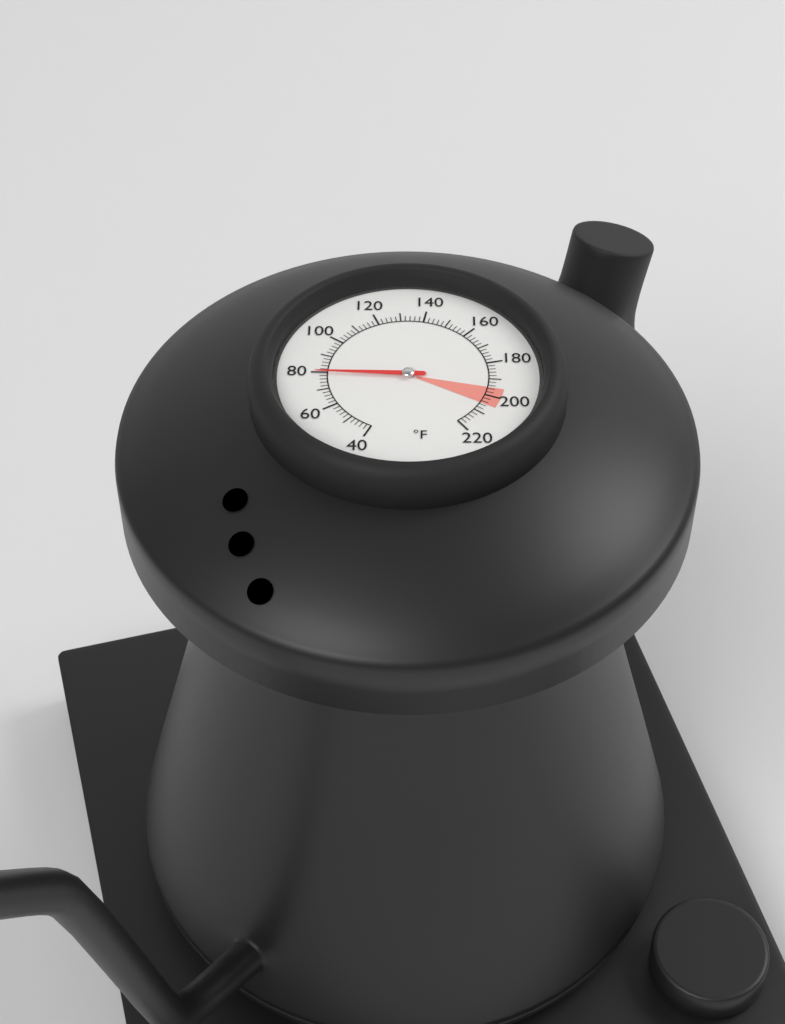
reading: 80 °F
